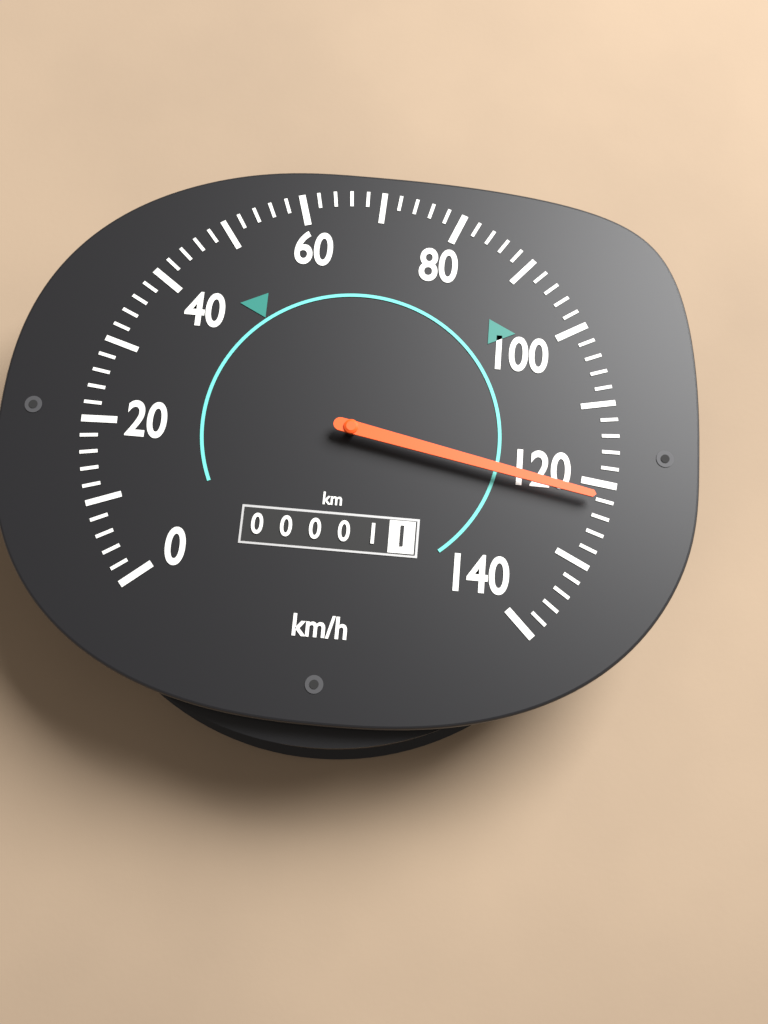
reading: 122 km/h
